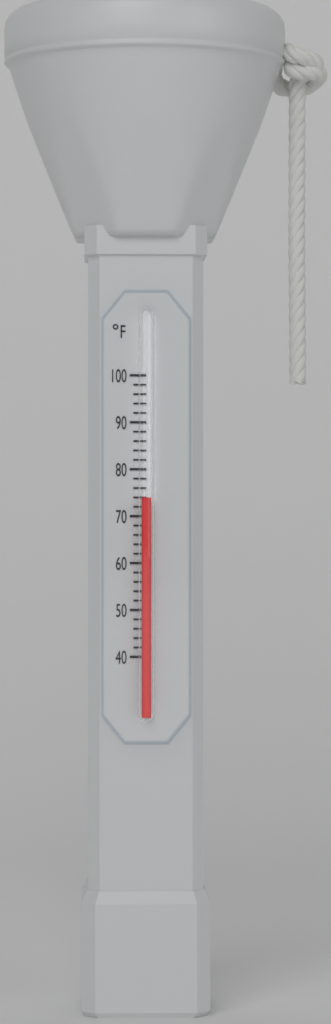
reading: 74 °F
